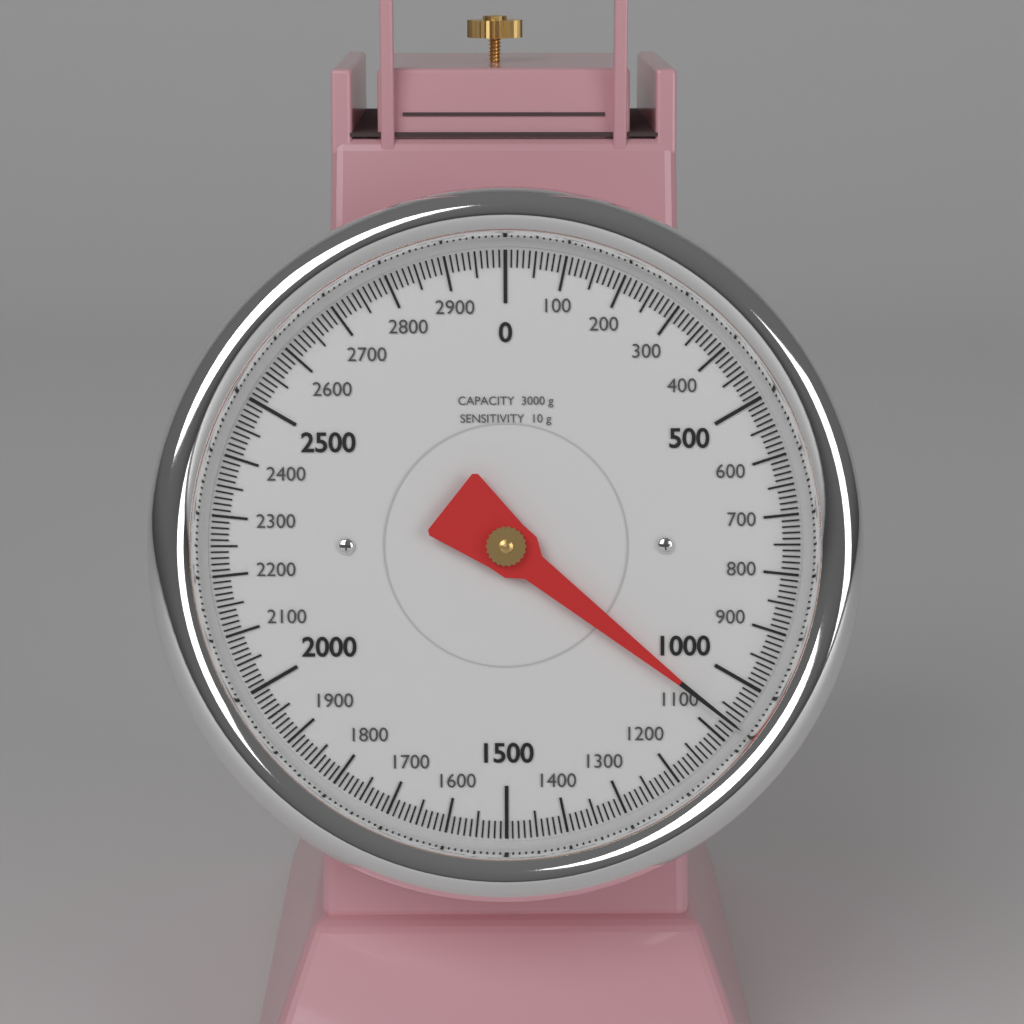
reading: 1070 g
